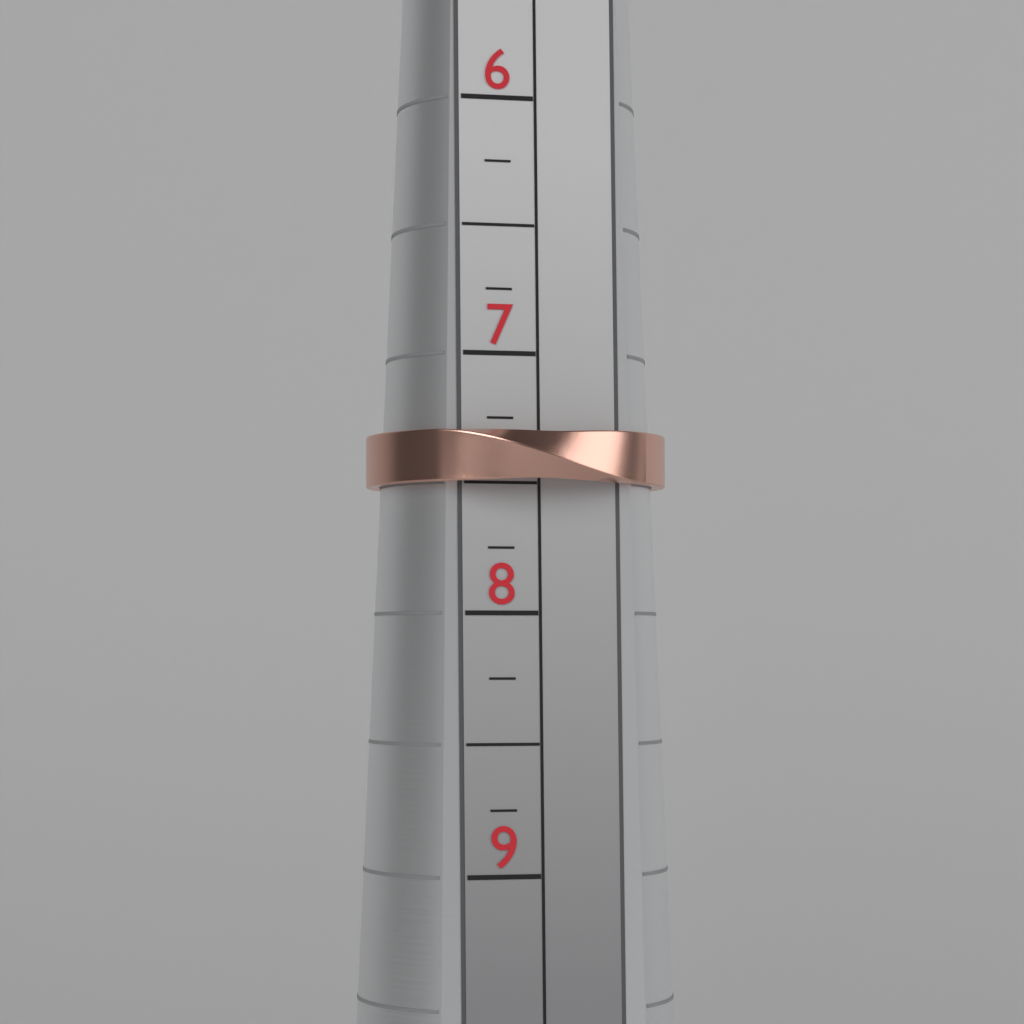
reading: 7.50 (no unit)
